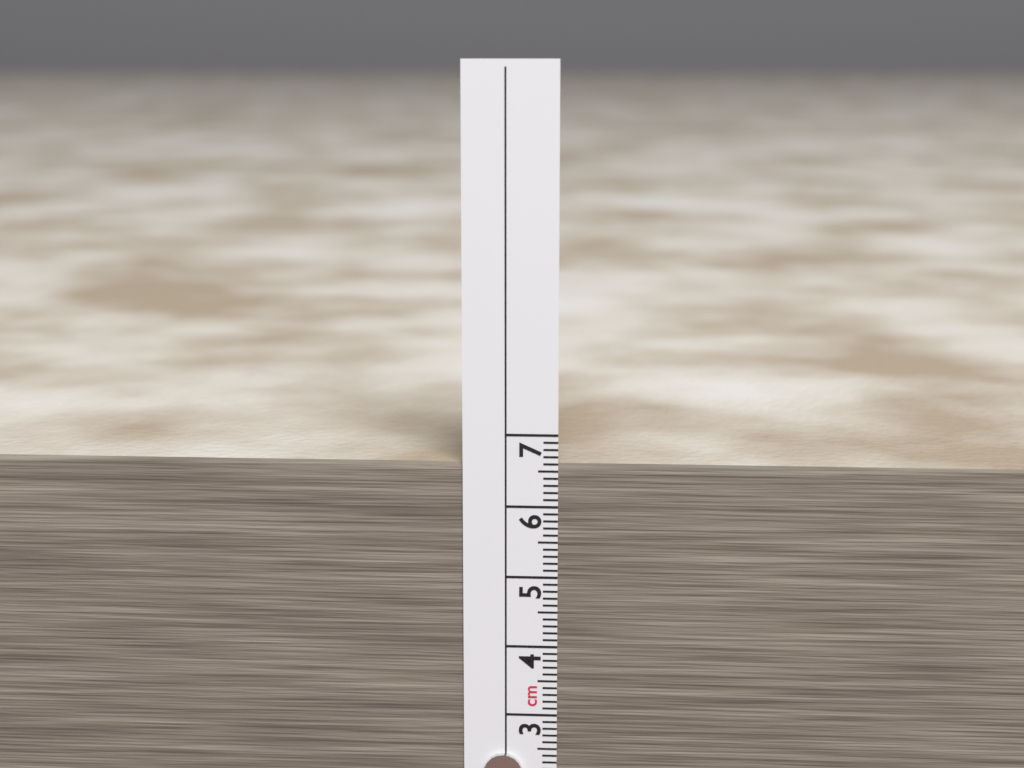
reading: 6.6 cm
